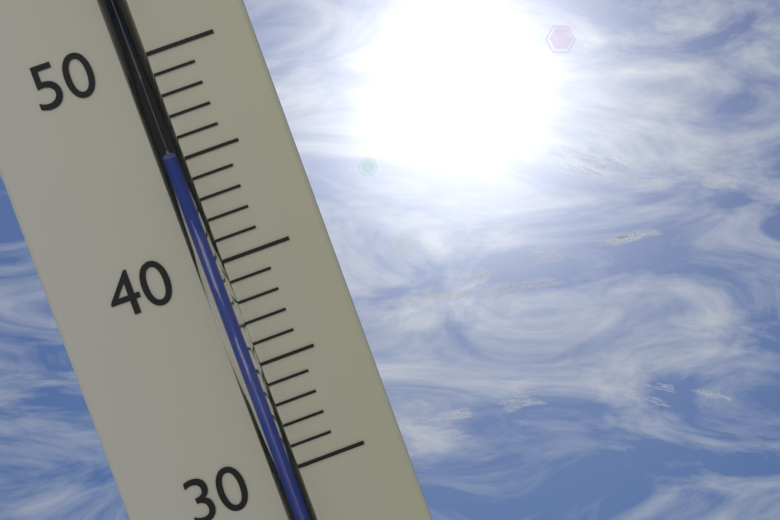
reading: 45 (no unit)
